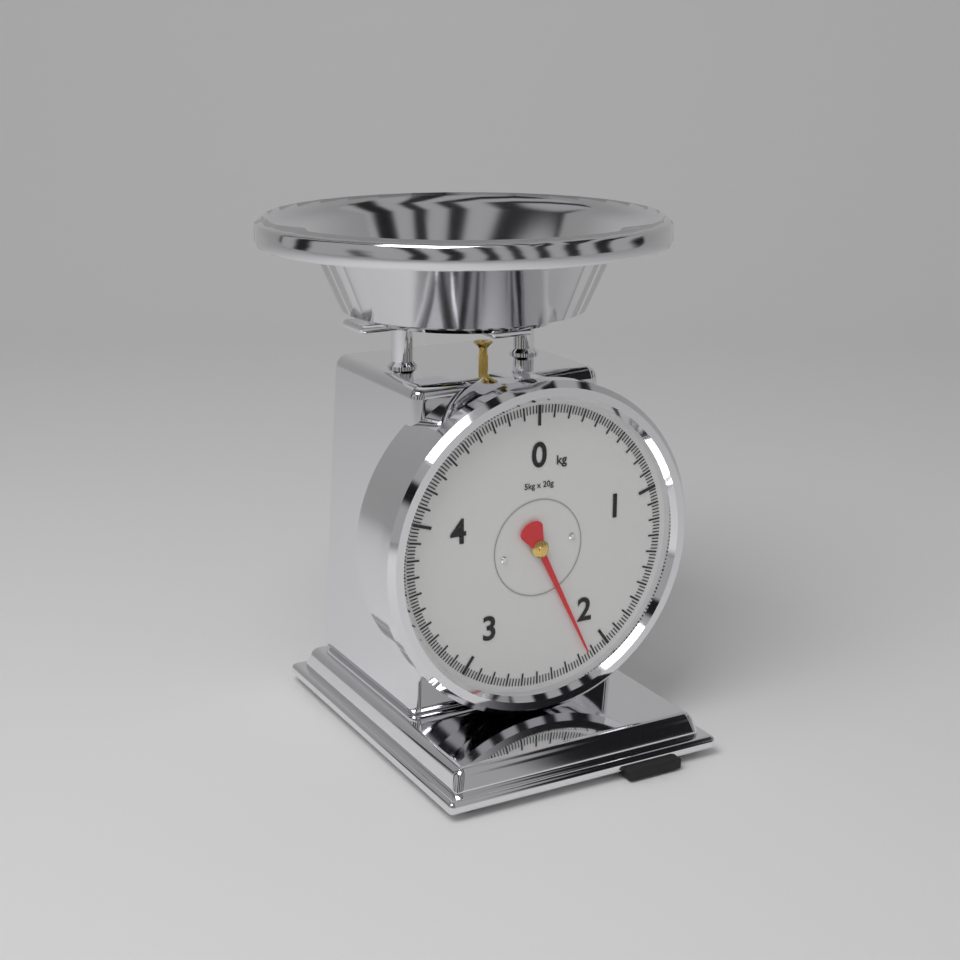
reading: 2.14 kg
